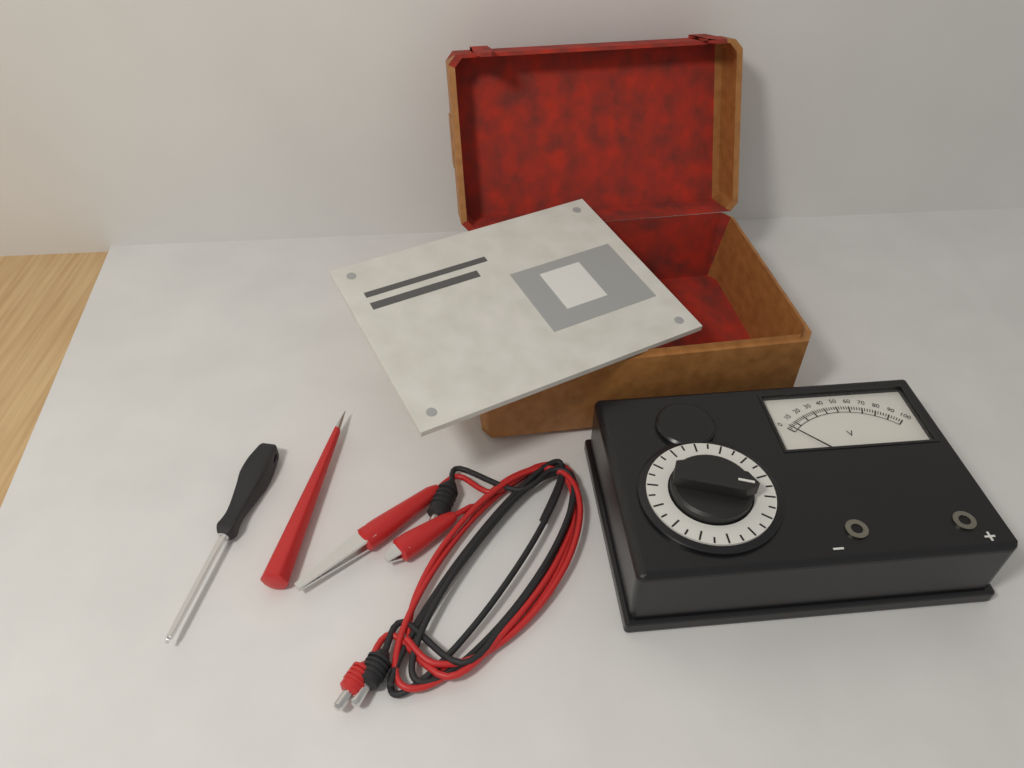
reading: 2 V
